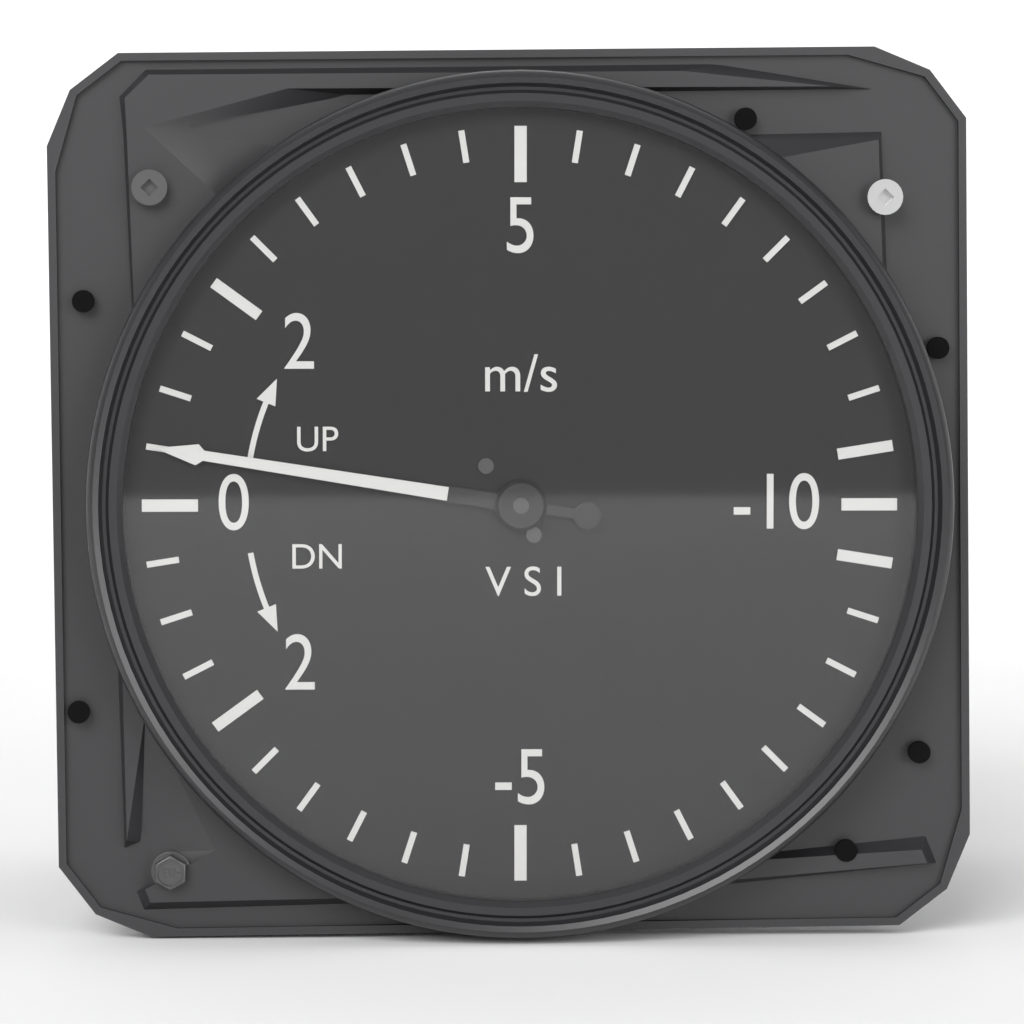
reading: 0.5 m/s
